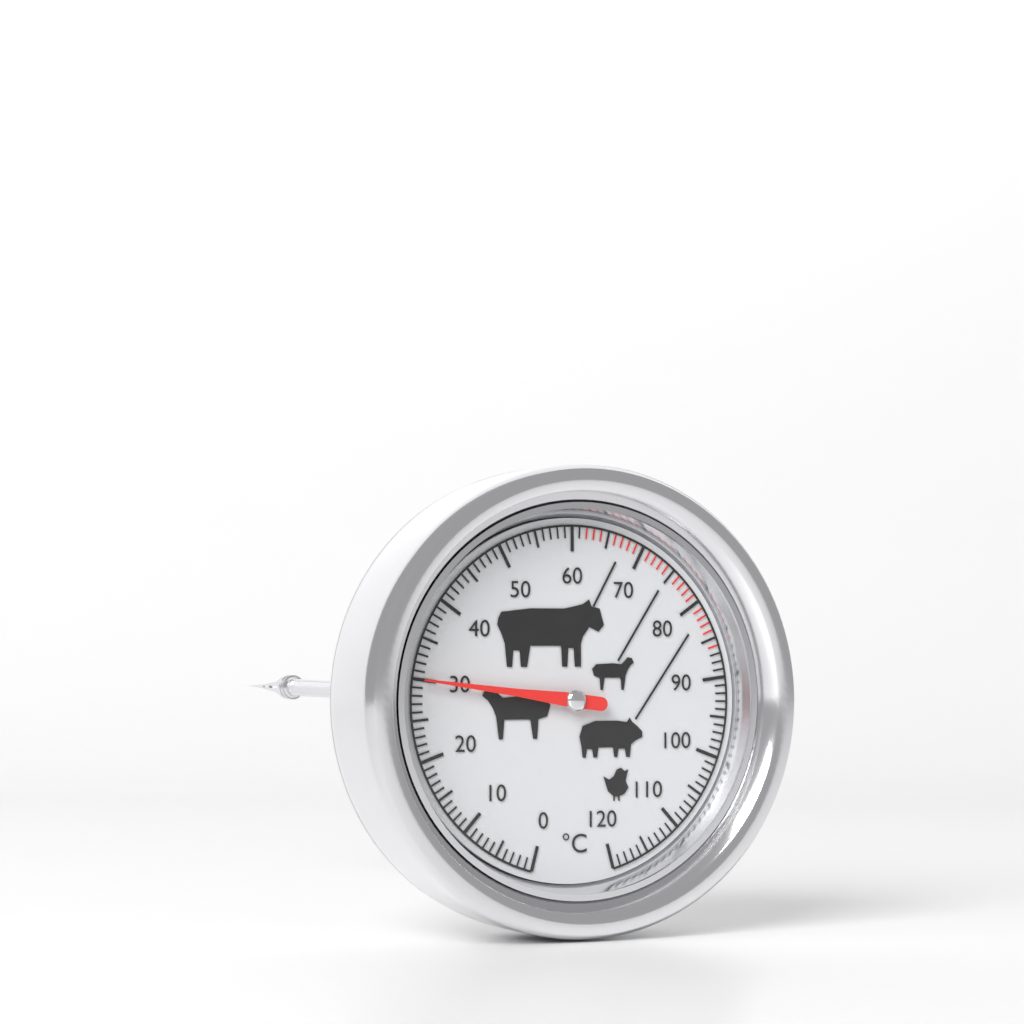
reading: 30 °C
